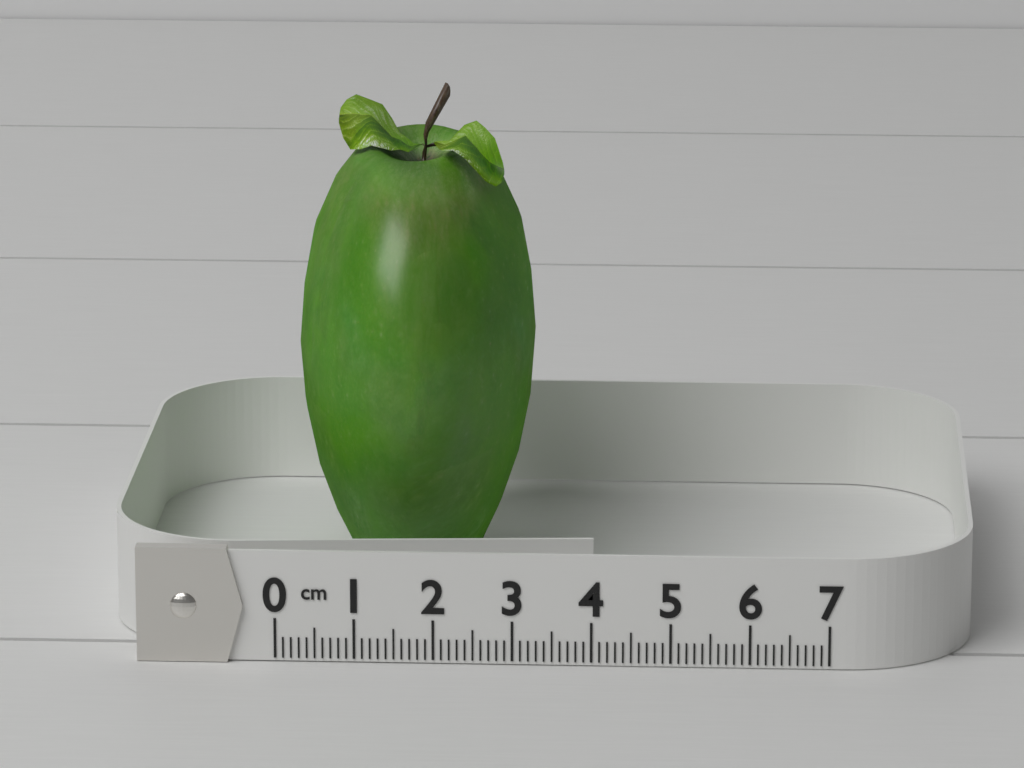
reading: 3.1 cm
